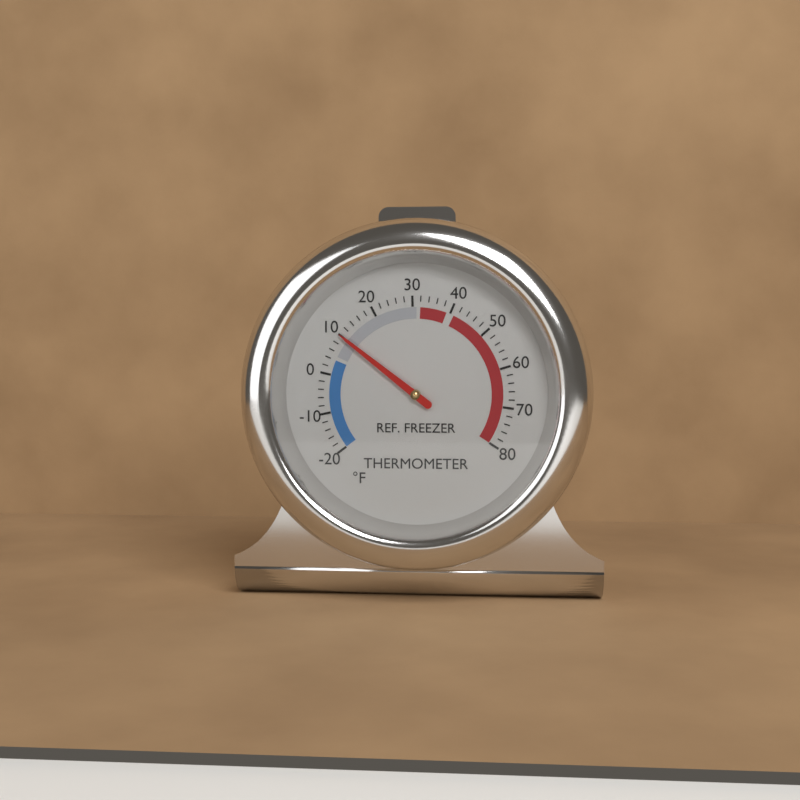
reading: 10 °F
